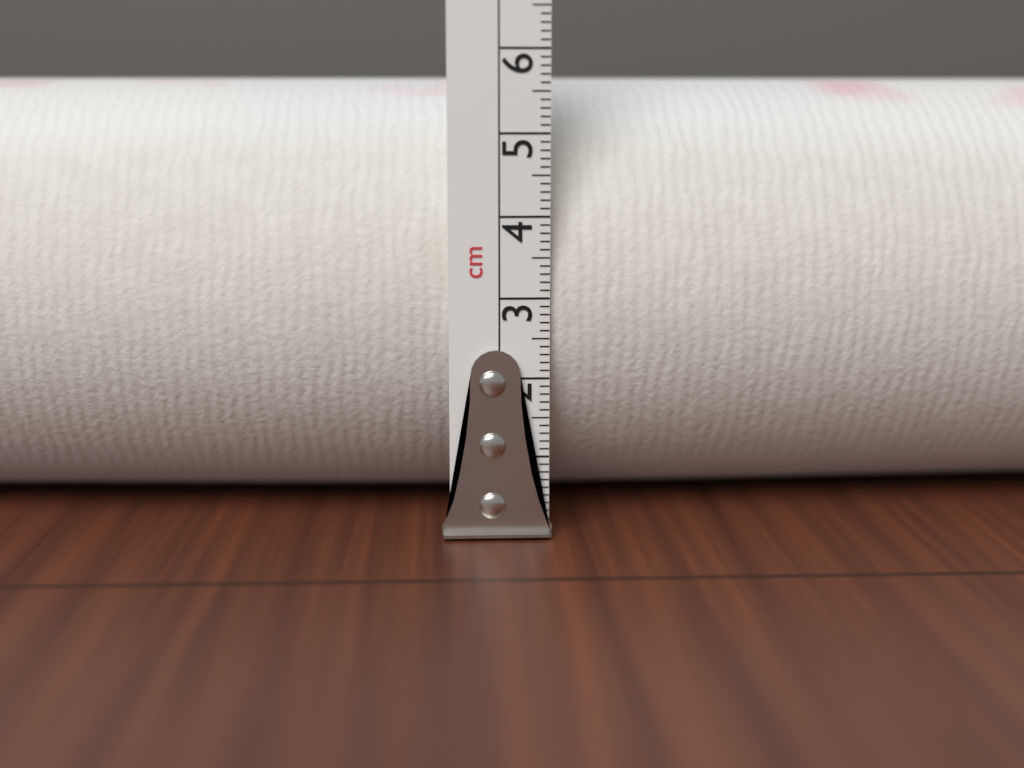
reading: 5.7 cm
